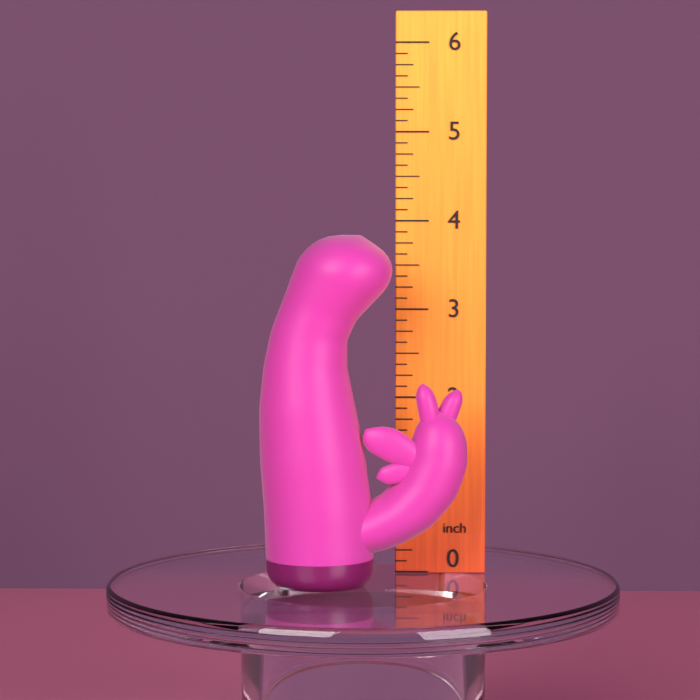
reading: 3.875 inch
